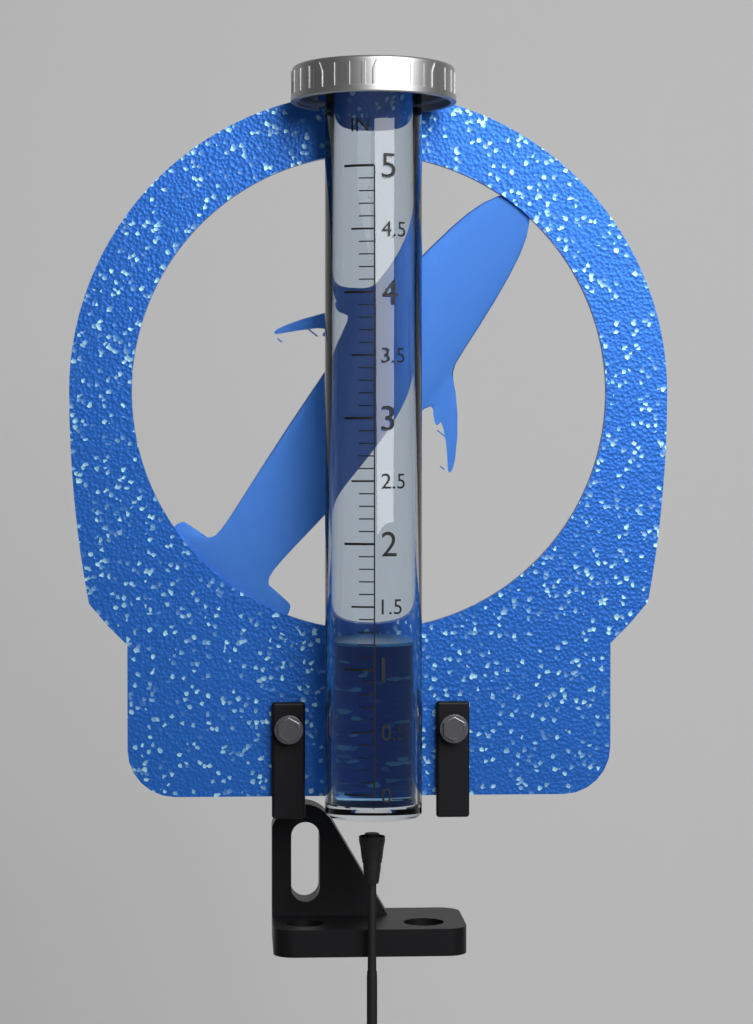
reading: 1.2 in
